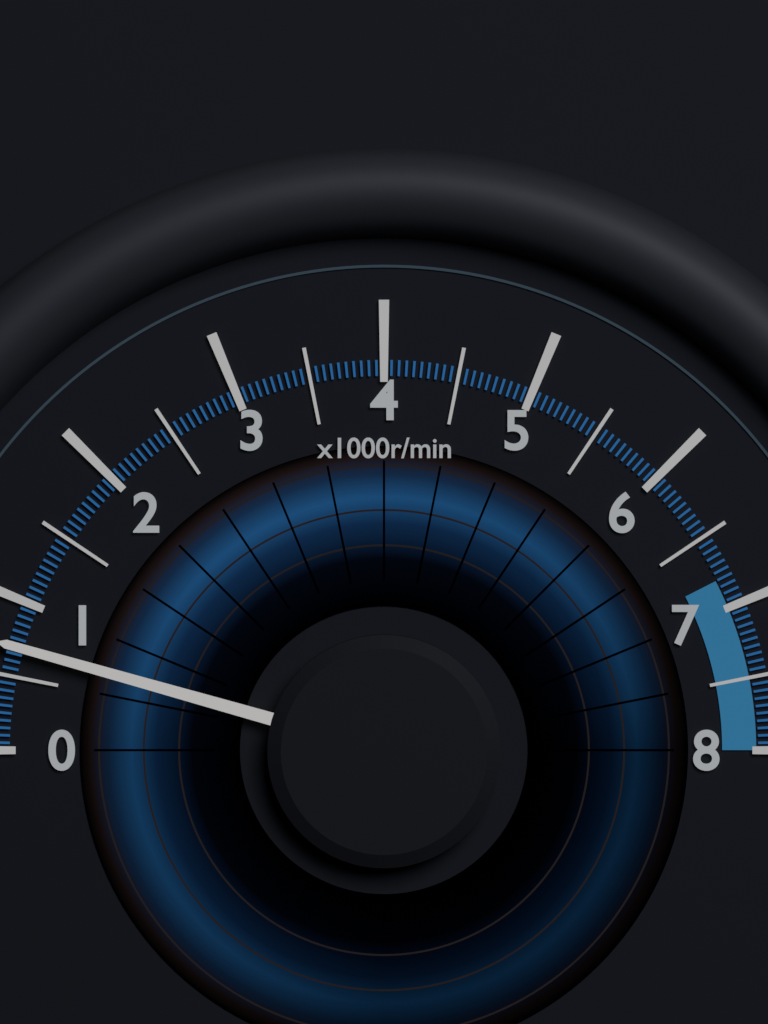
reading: 700 r/min
